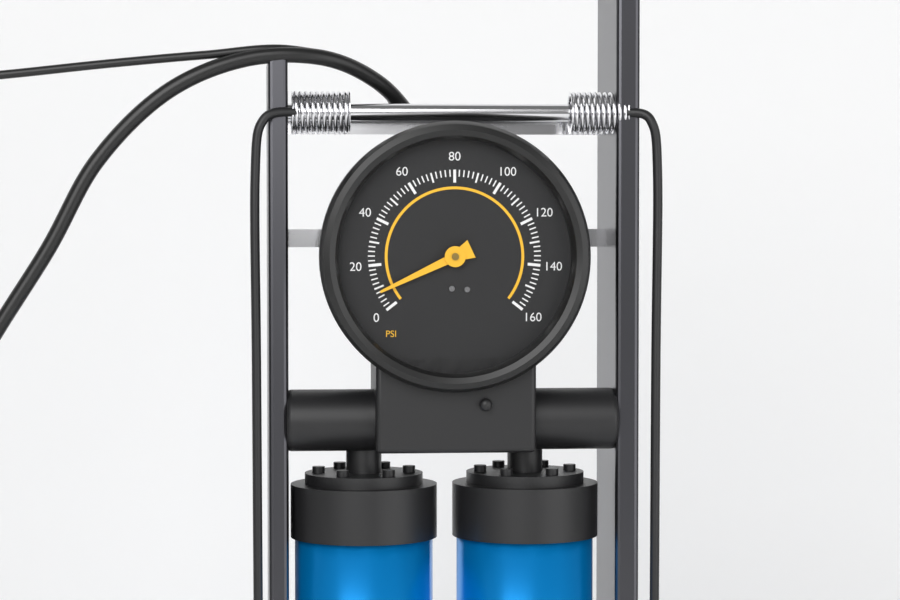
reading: 8 psi
